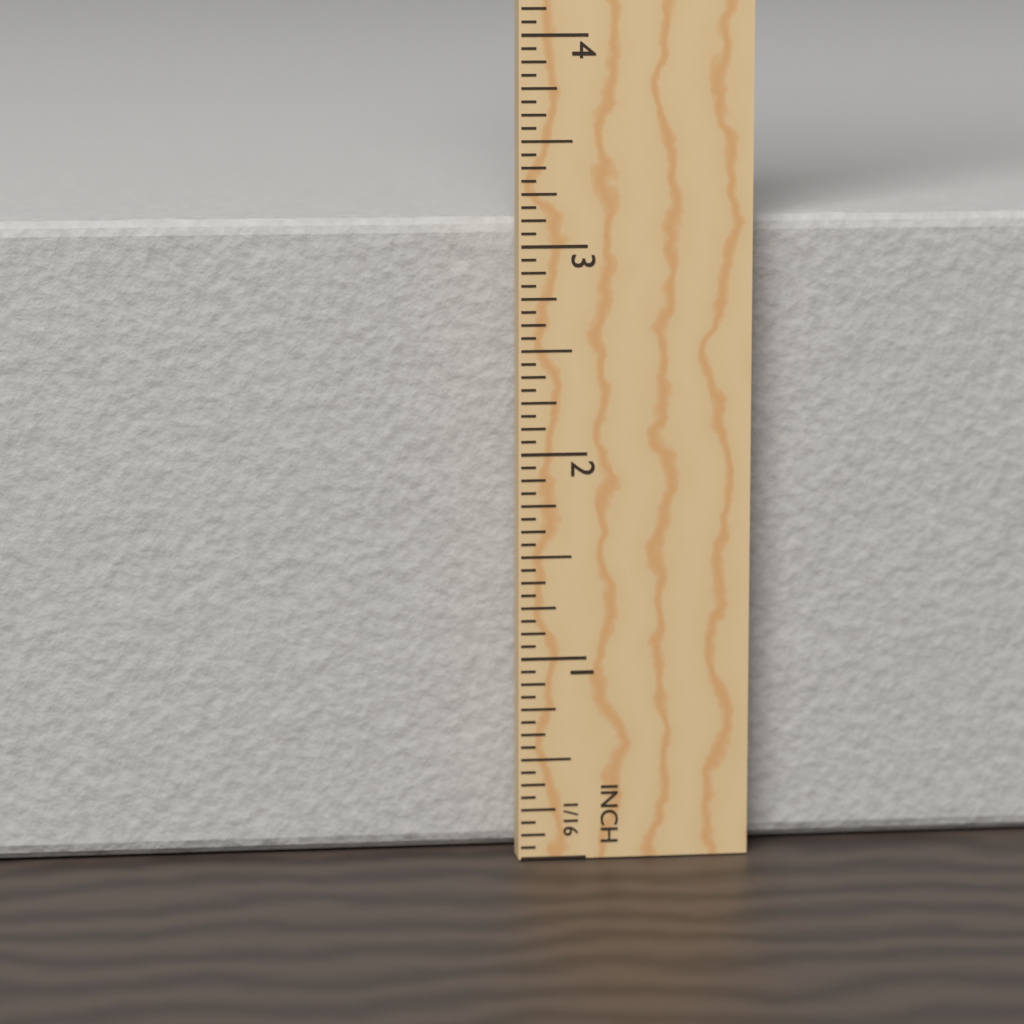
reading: 3.1250 in
